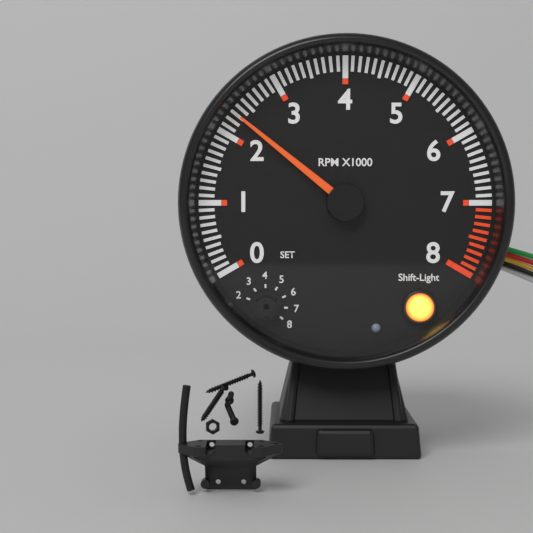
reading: 2300 RPM
